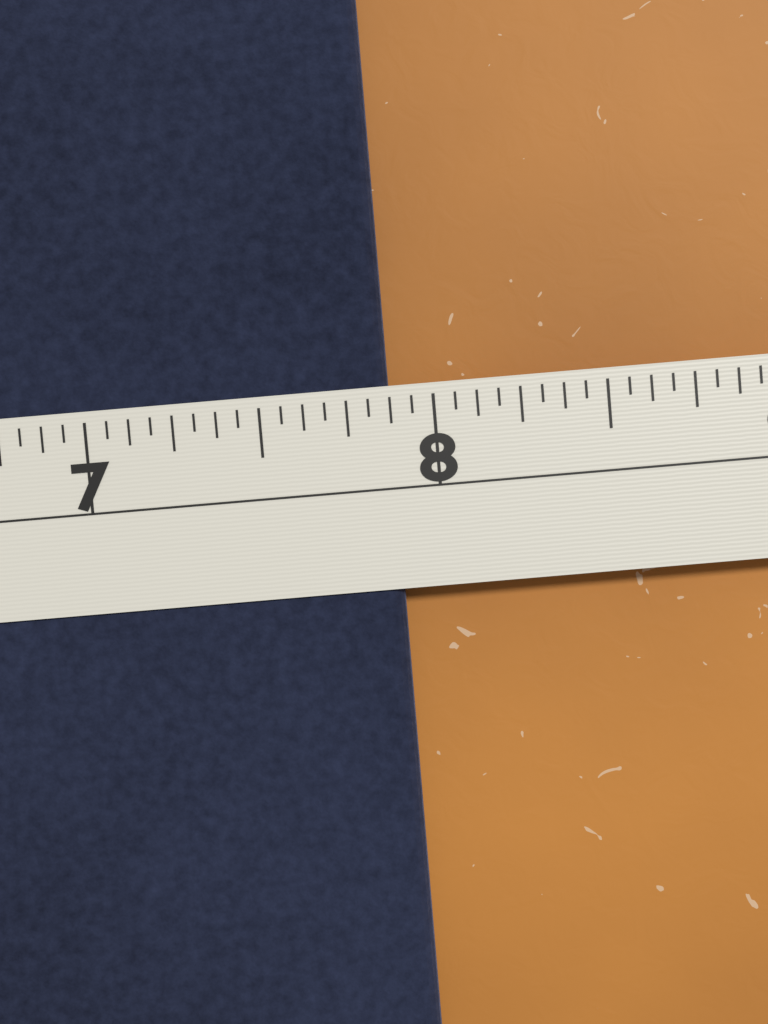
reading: 7.8750 in
